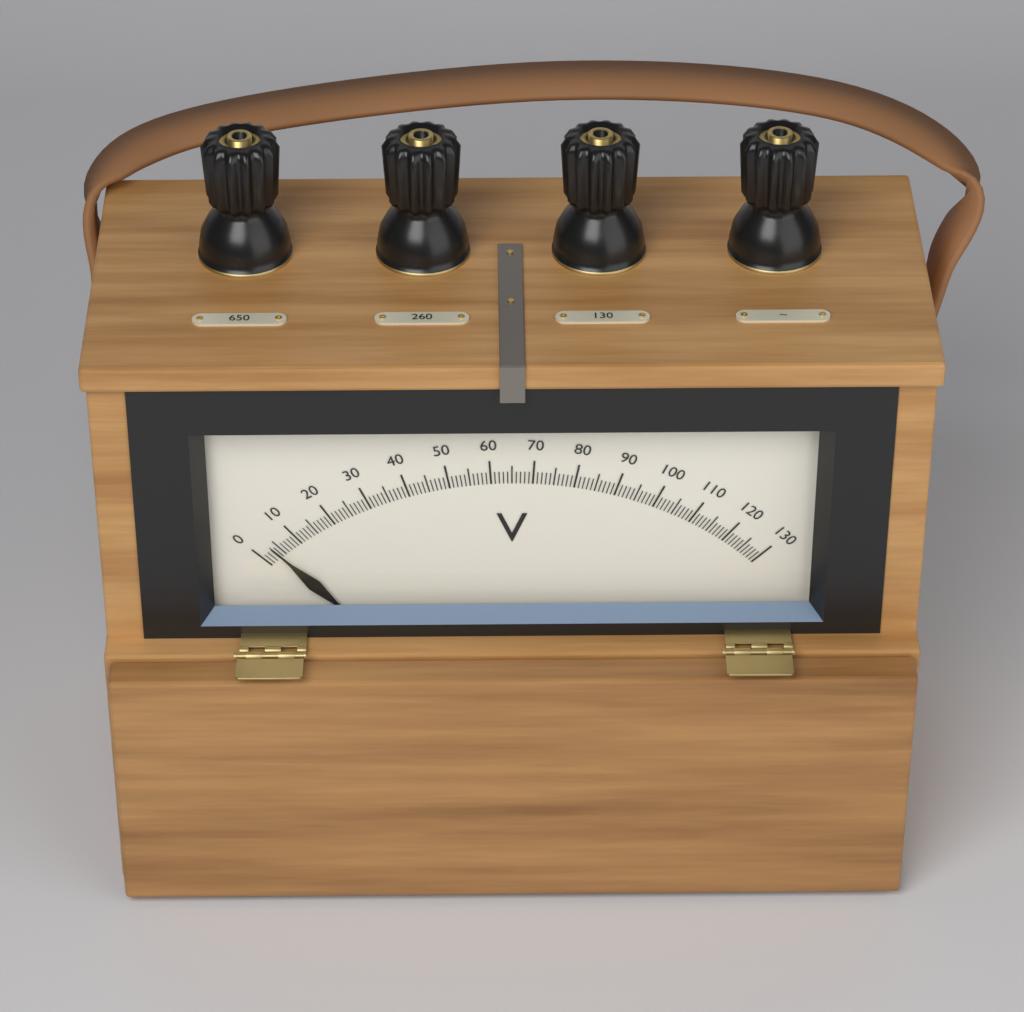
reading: 4 V
